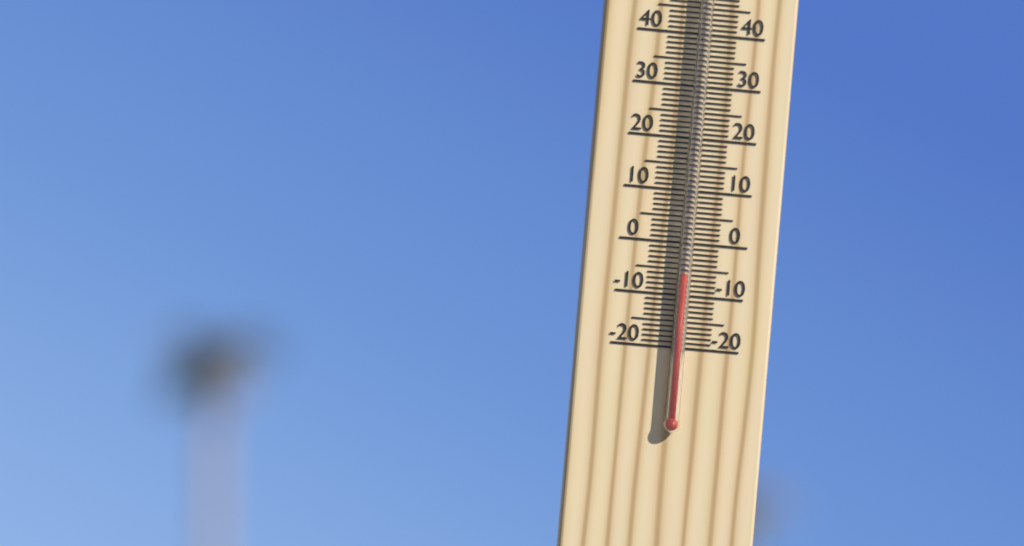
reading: -6 °C
